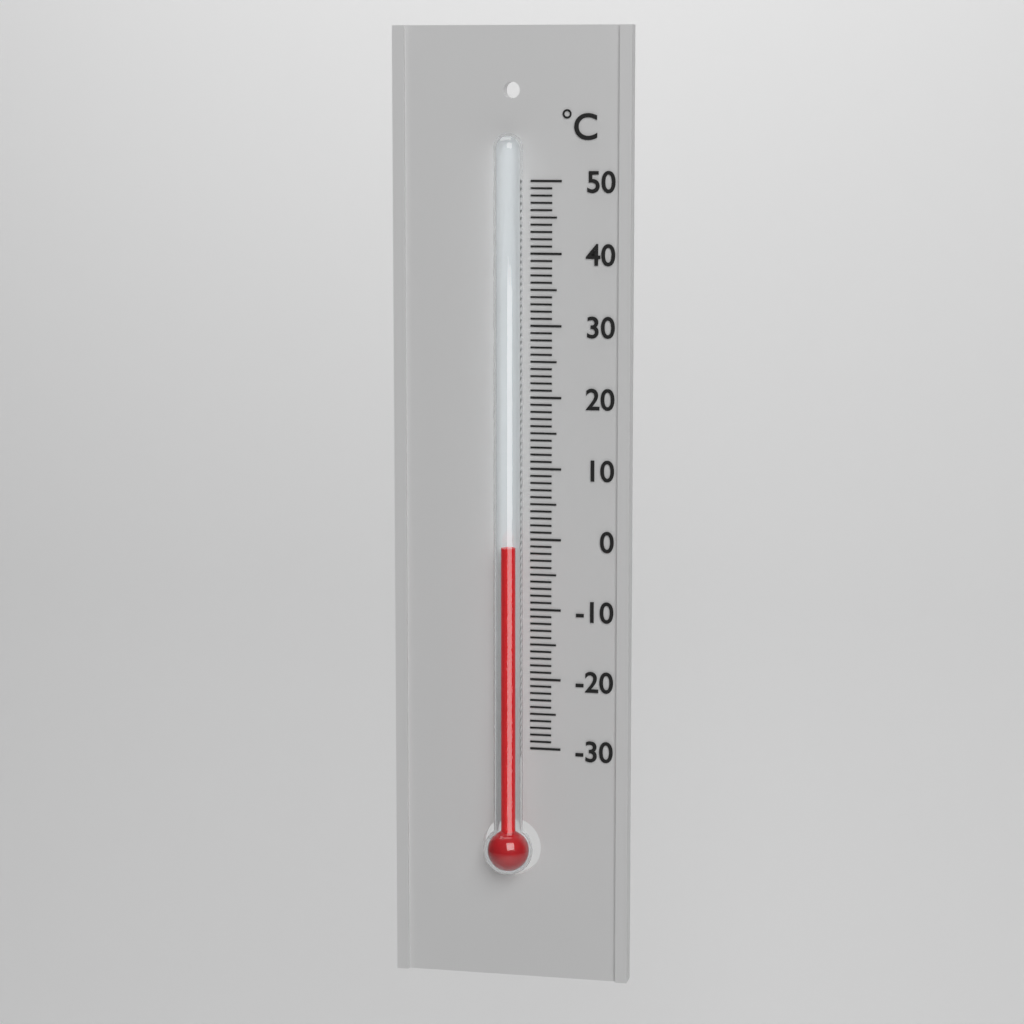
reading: -1 °C
